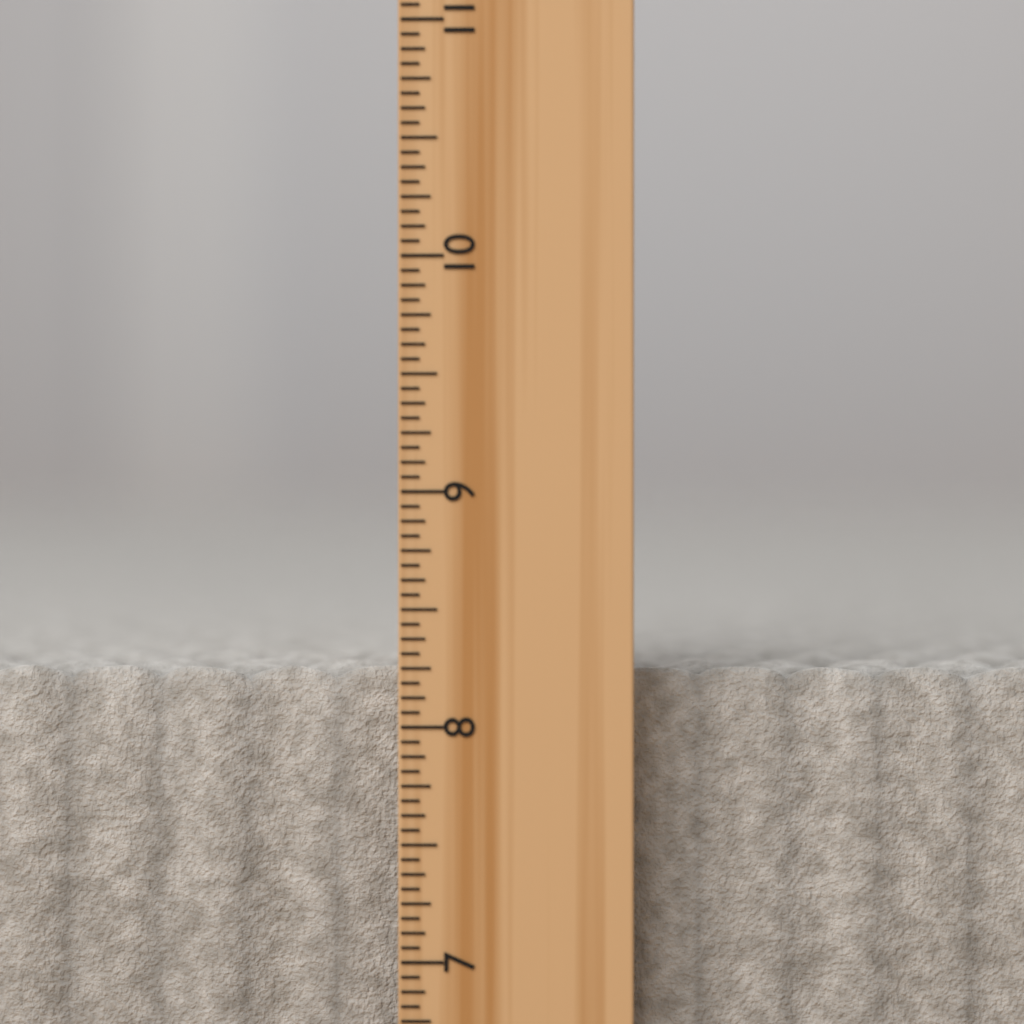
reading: 8.2500 inch
